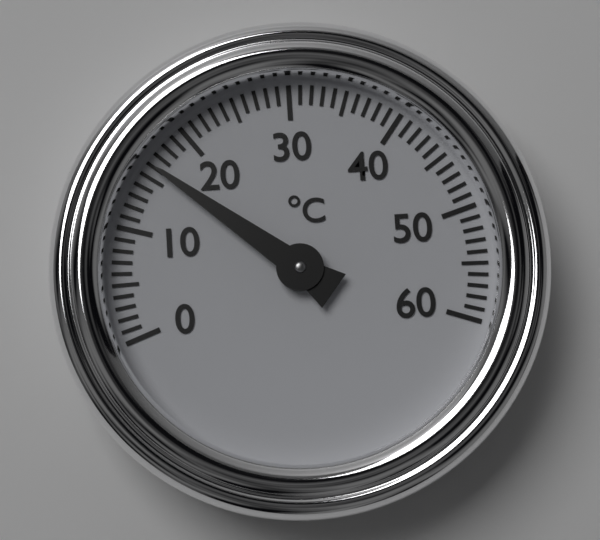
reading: 16 °C
